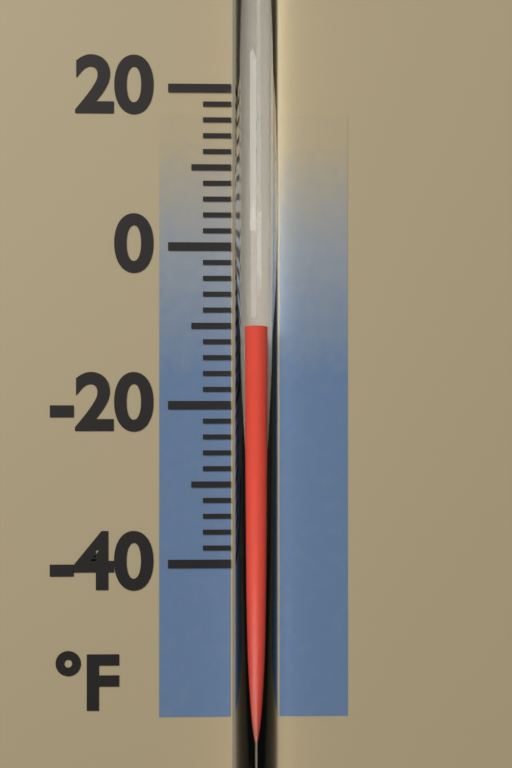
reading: -10 °F
